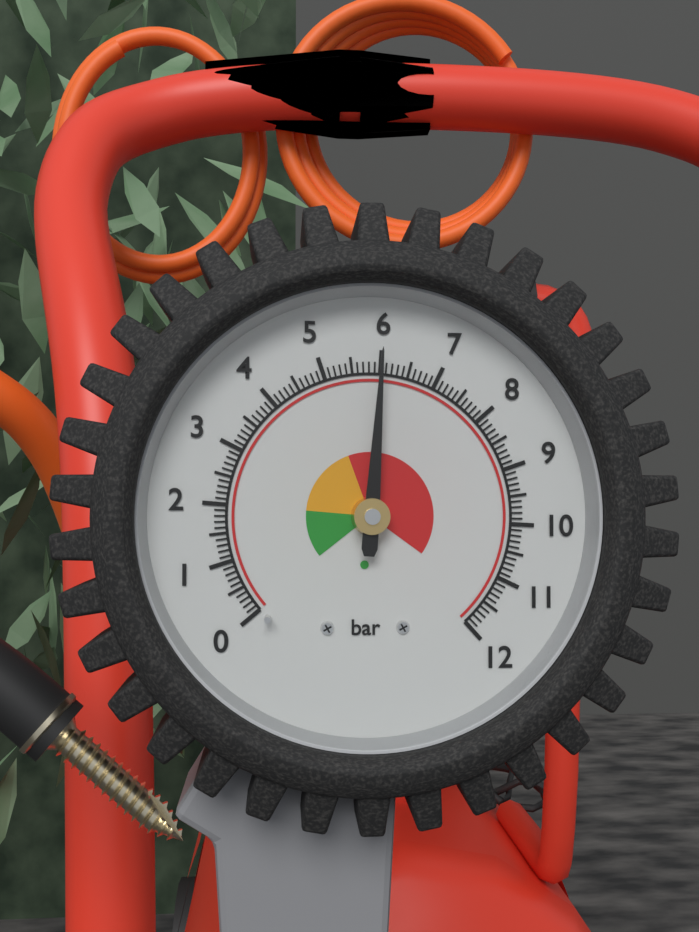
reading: 6.0 bar
